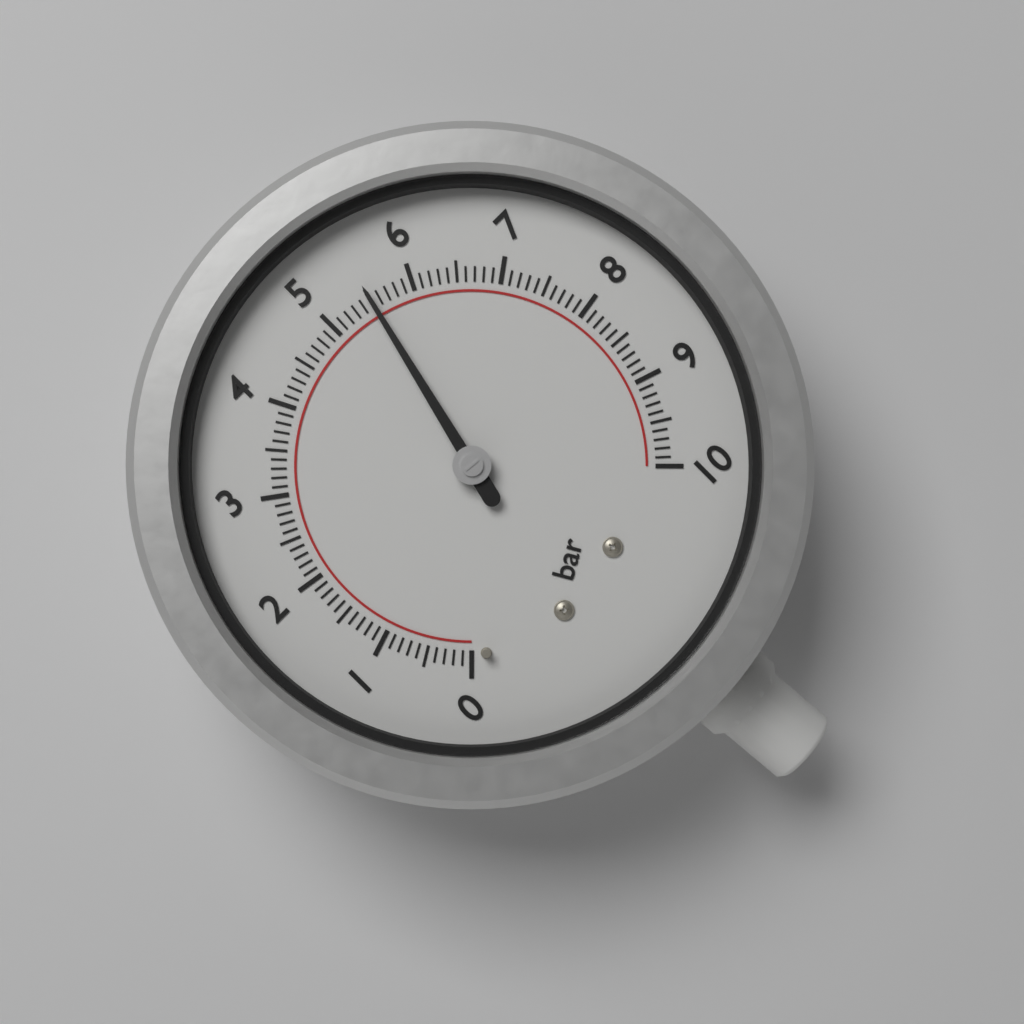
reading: 5.5 bar
